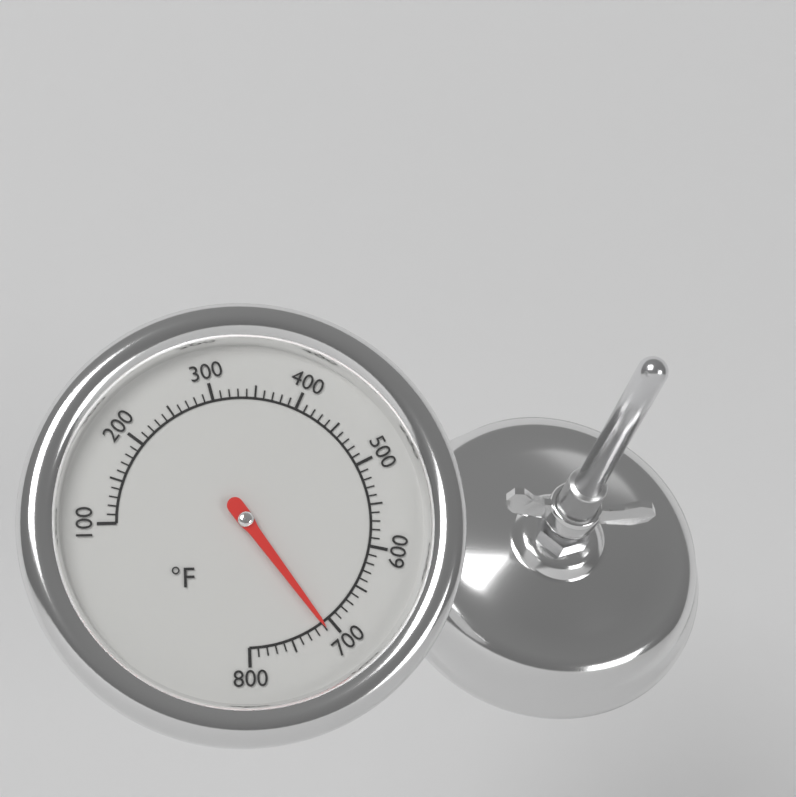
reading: 710 °F
